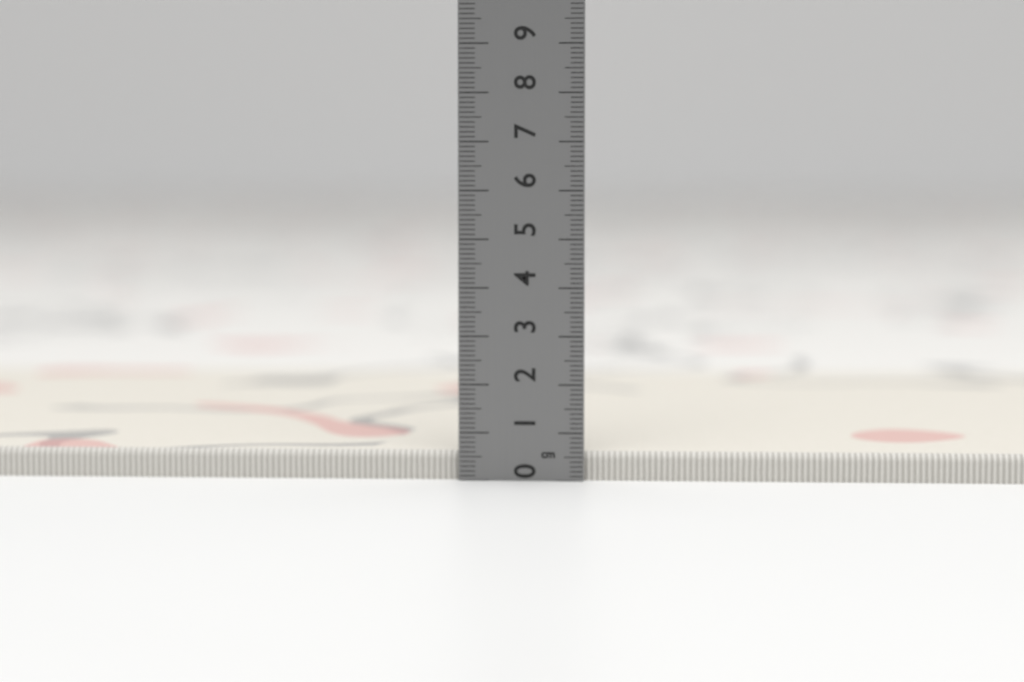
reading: 0.6 cm
